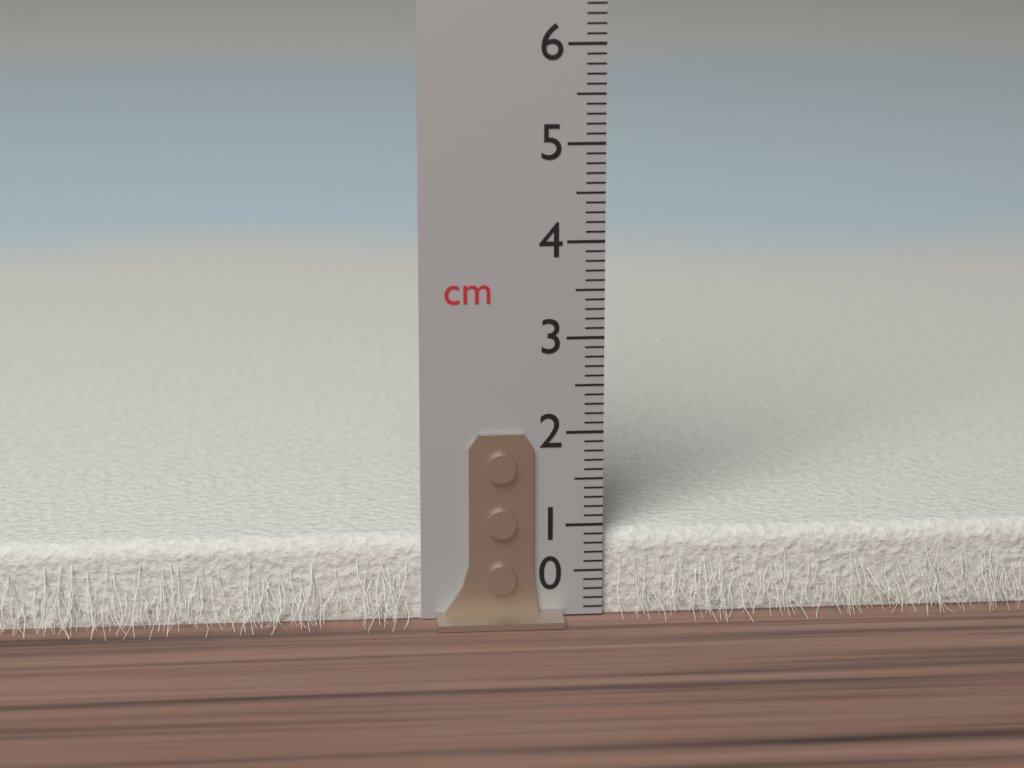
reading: 0.9 cm
